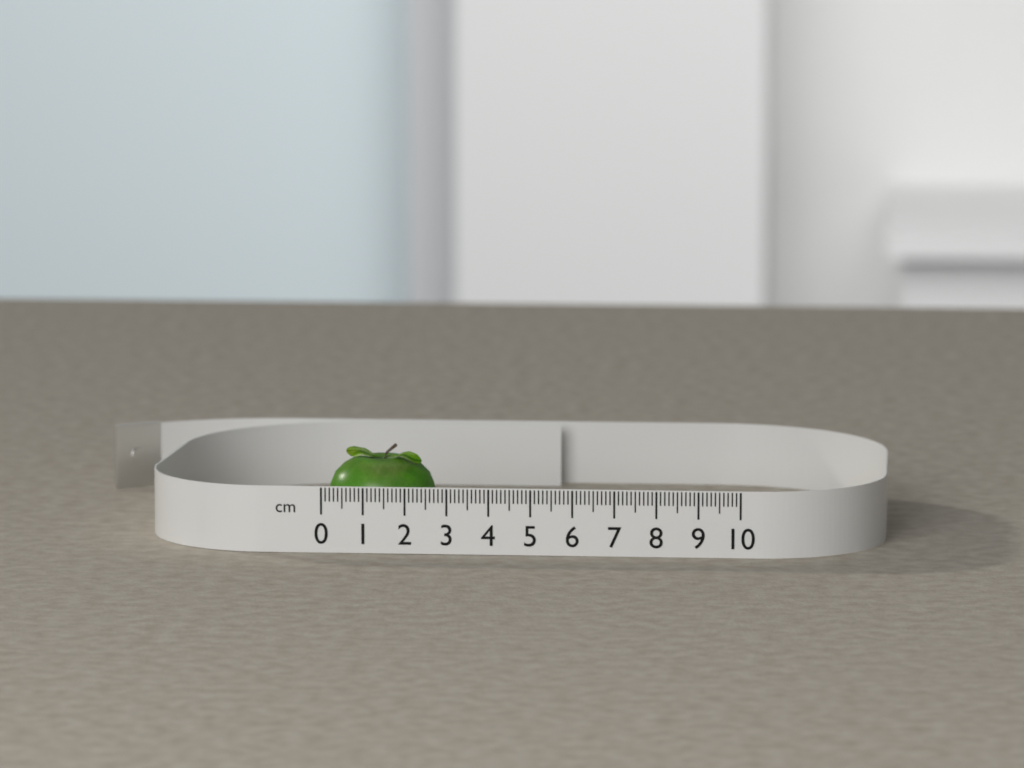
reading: 2.6 cm
